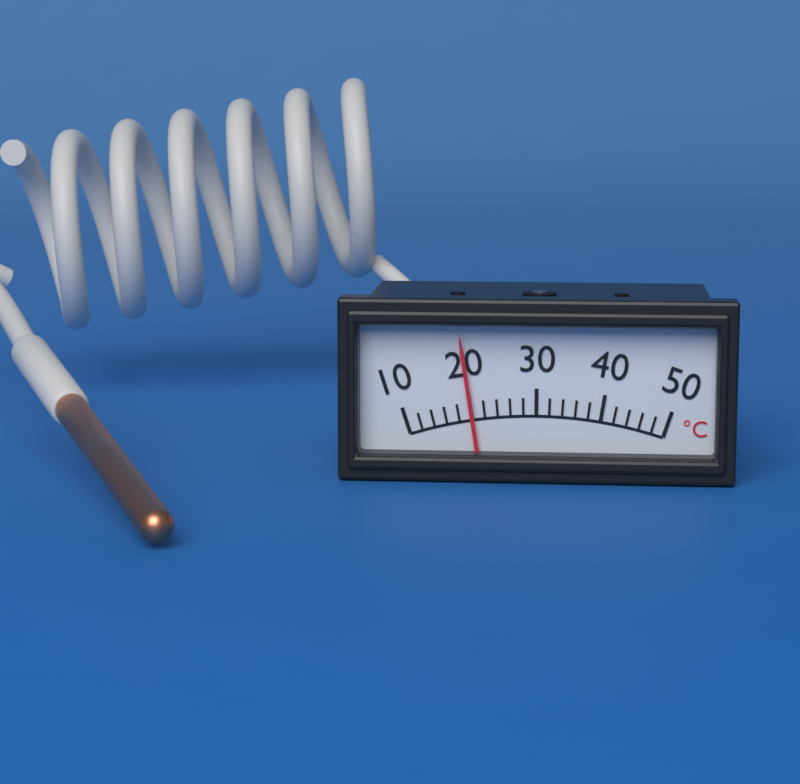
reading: 20 °C
